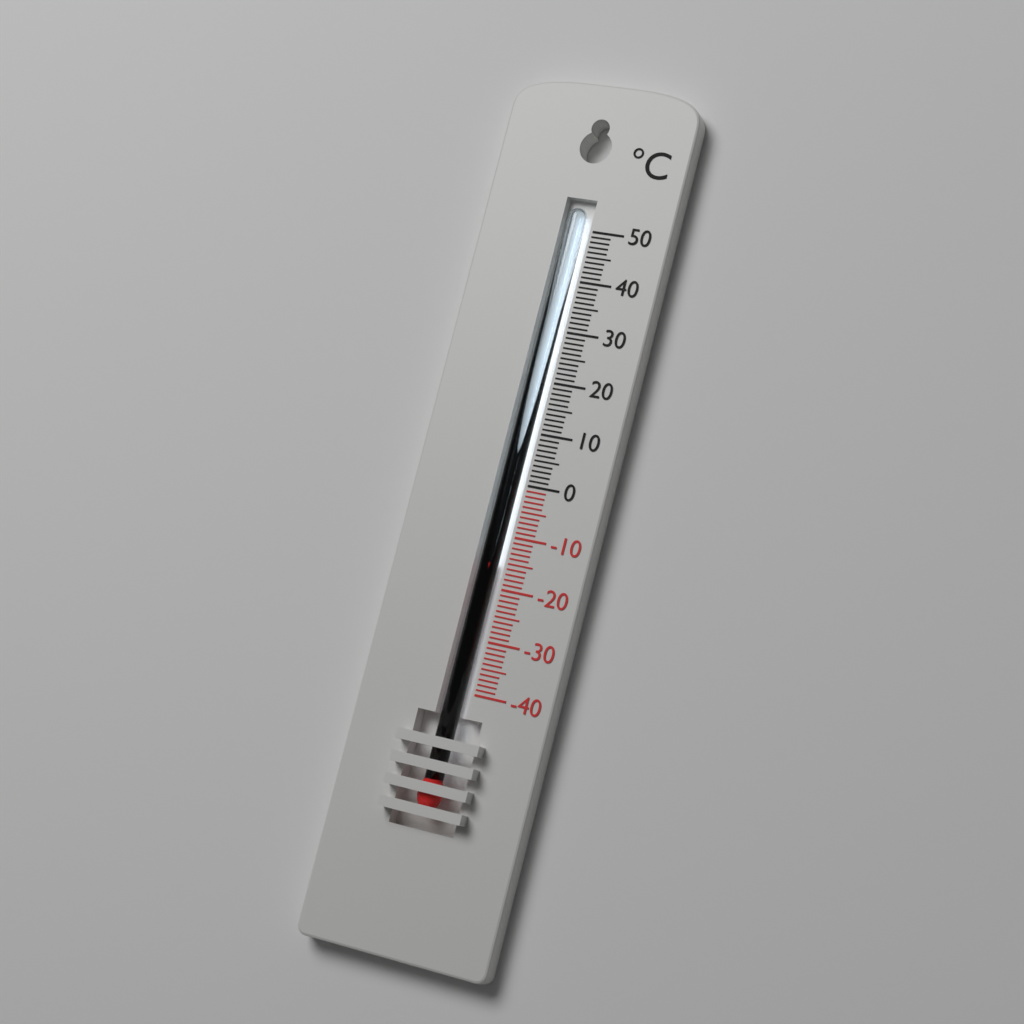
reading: -15 °C
